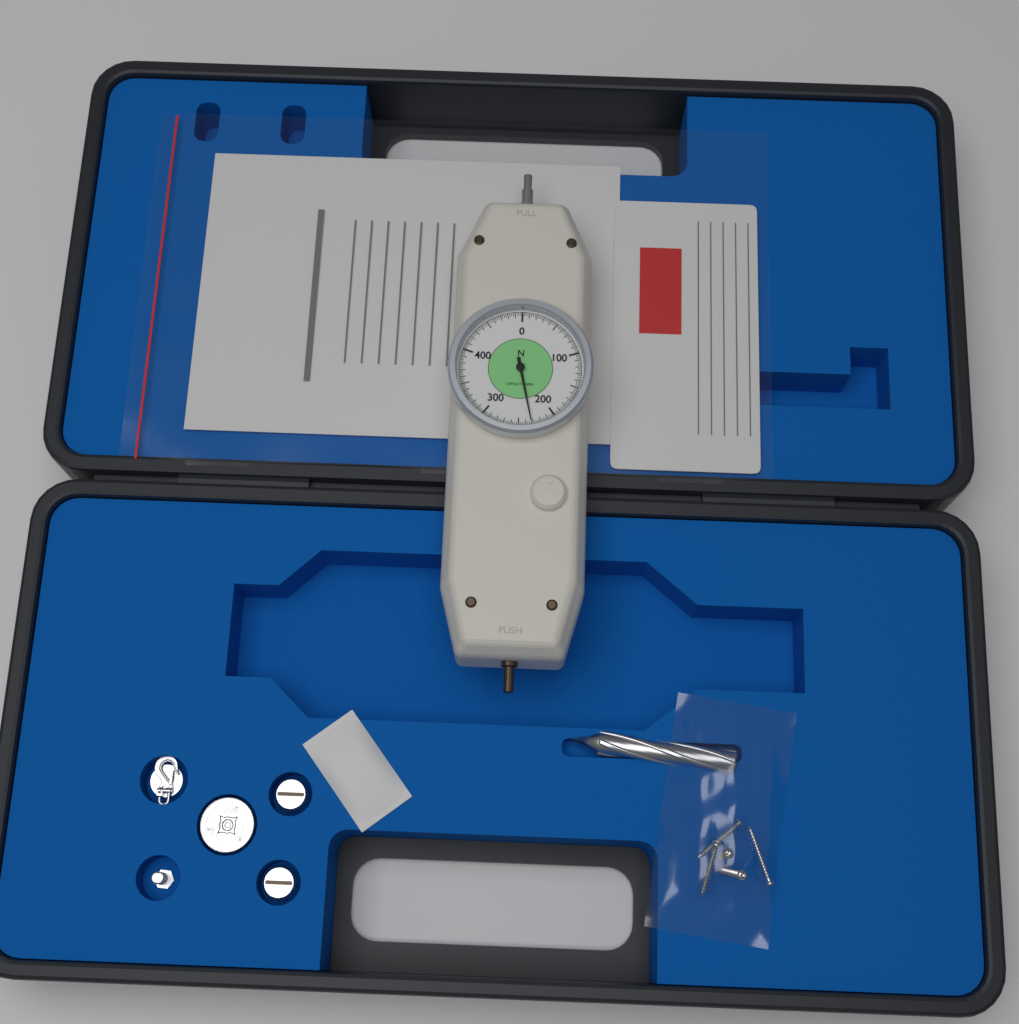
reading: 232.5 N
